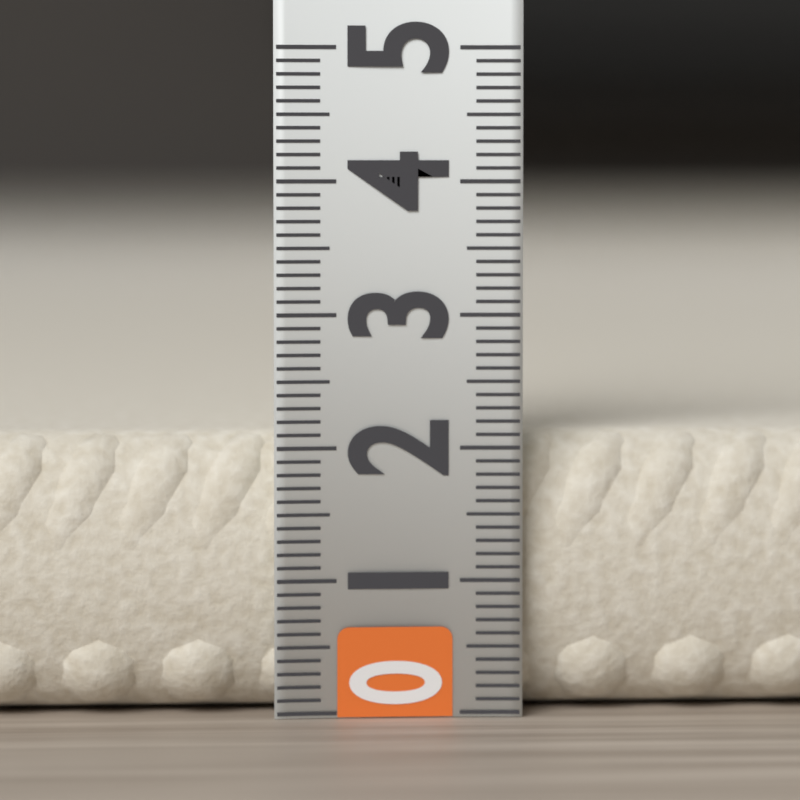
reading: 2.1 (no unit)
